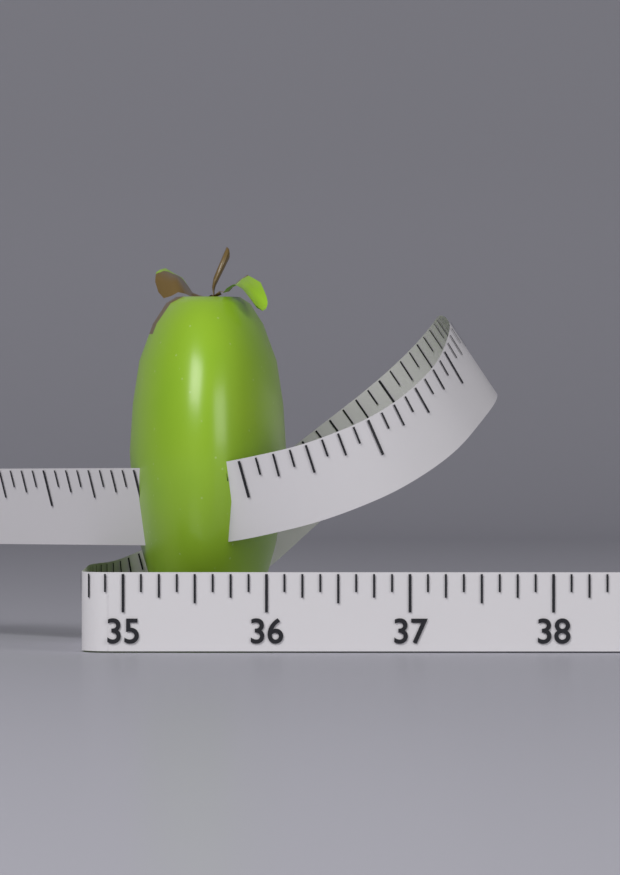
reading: 36.125 (no unit)
